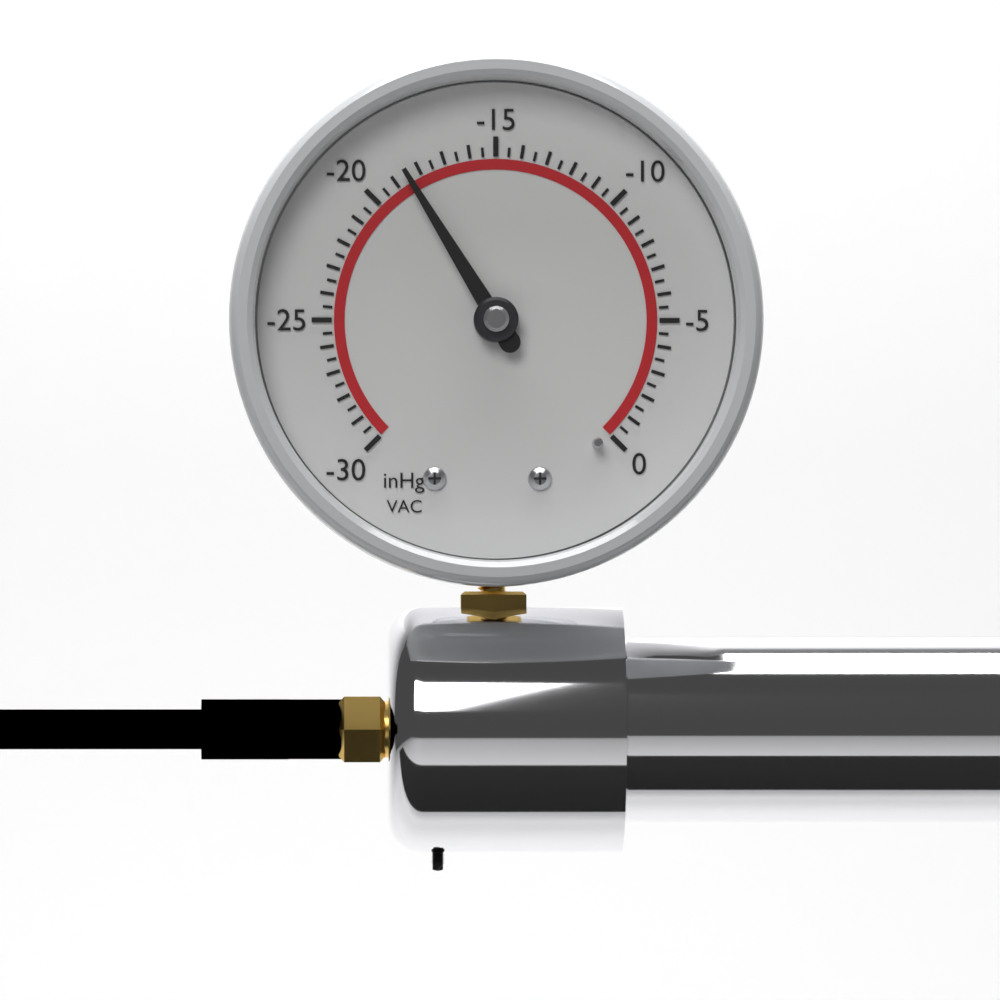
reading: -18.5 inHg
